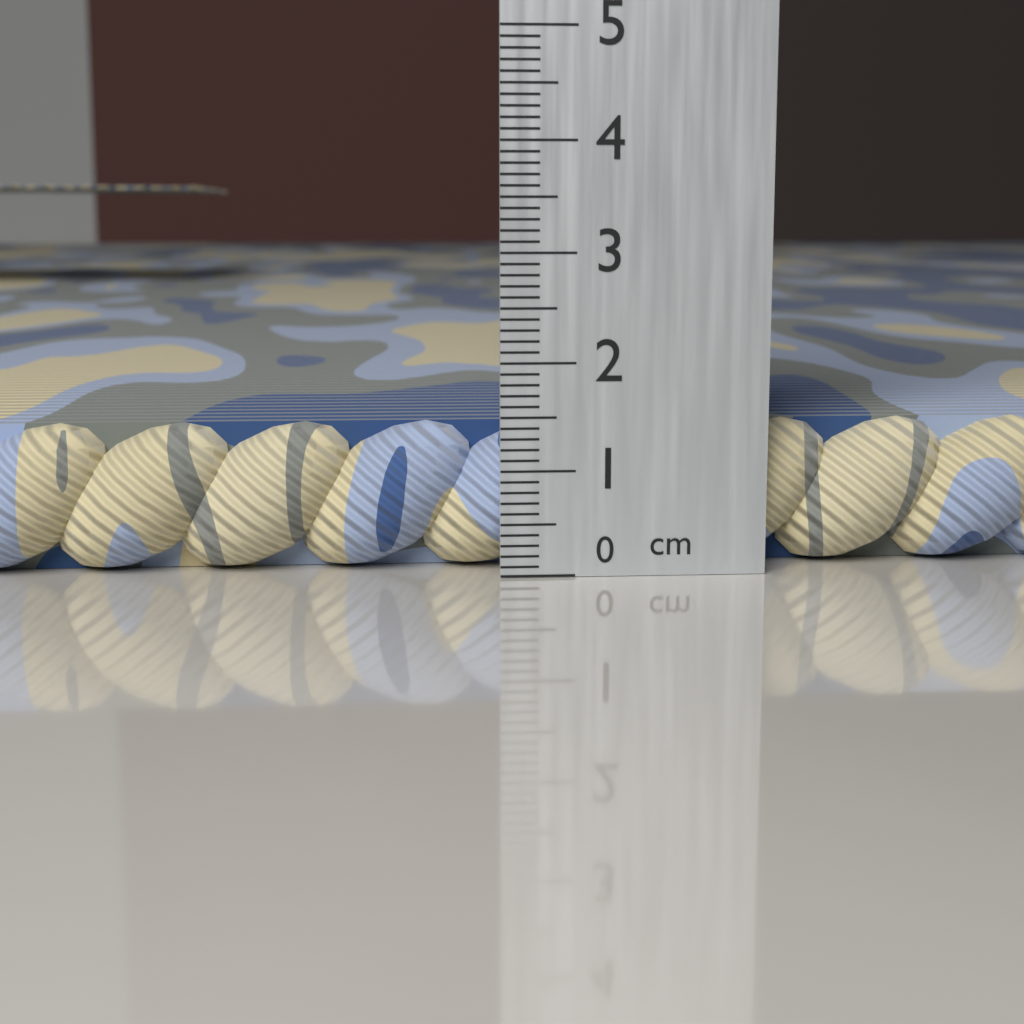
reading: 1.4 cm
